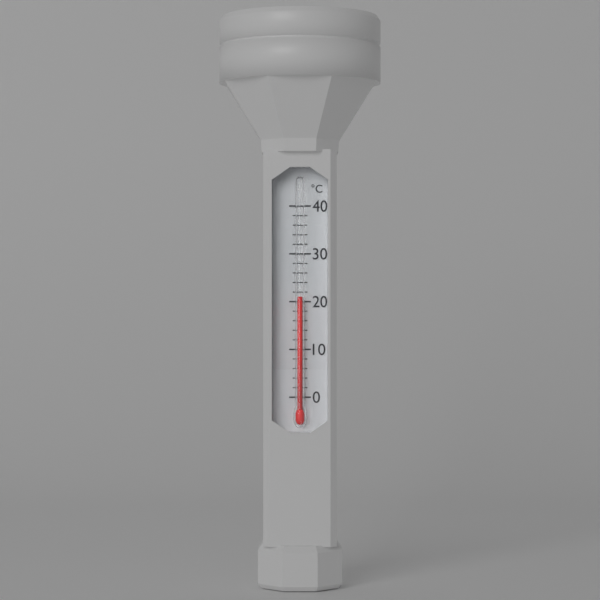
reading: 21 °C
